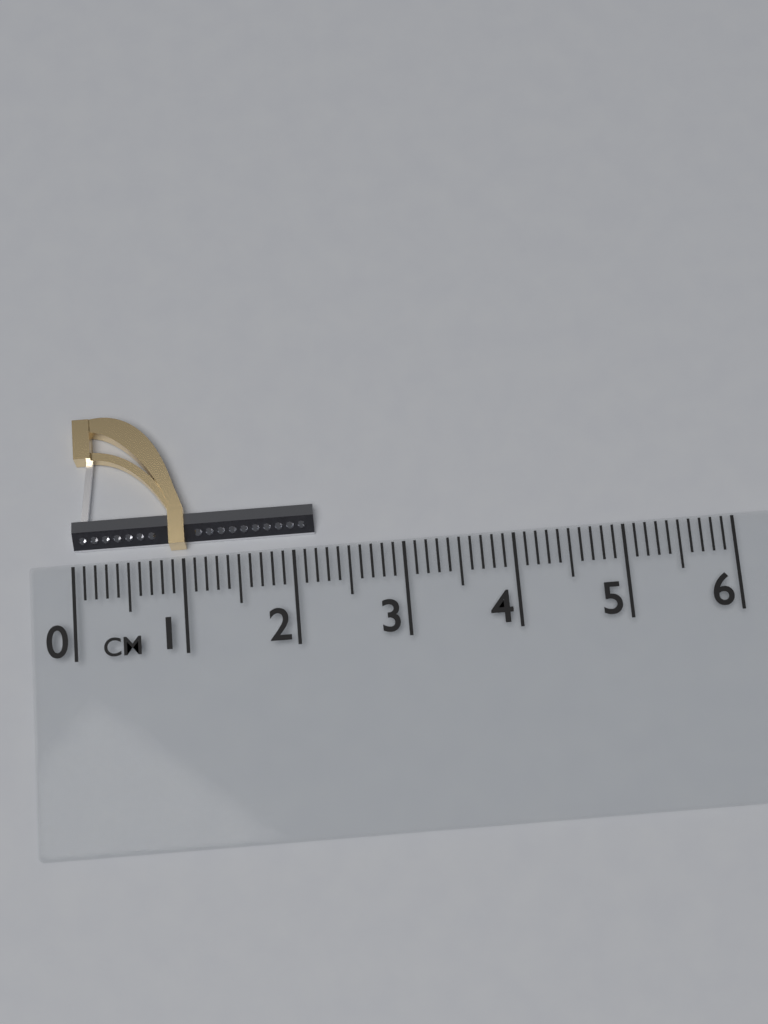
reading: 2.2 cm
